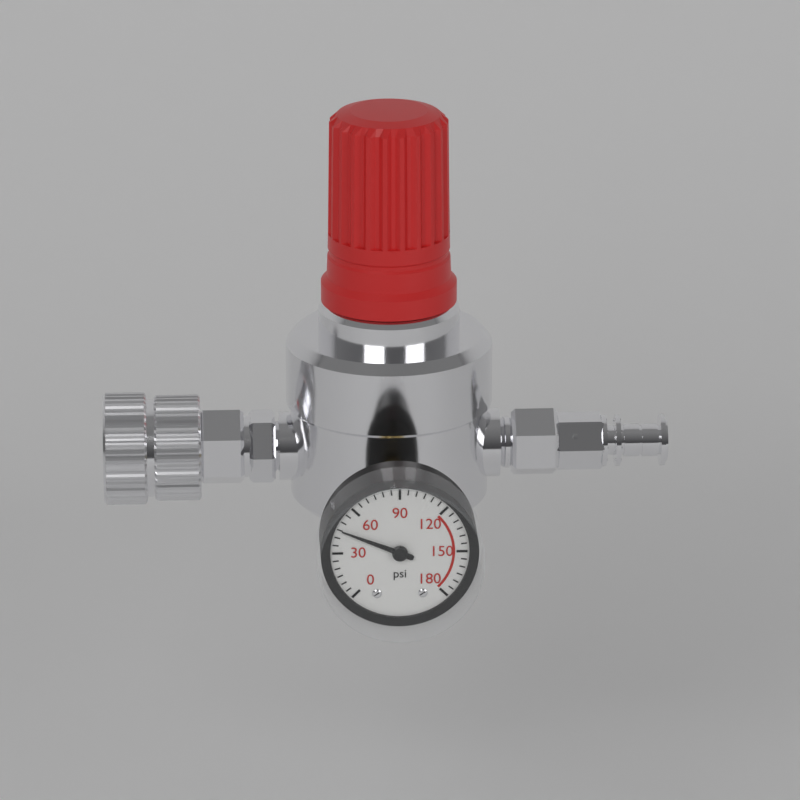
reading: 45 psi
